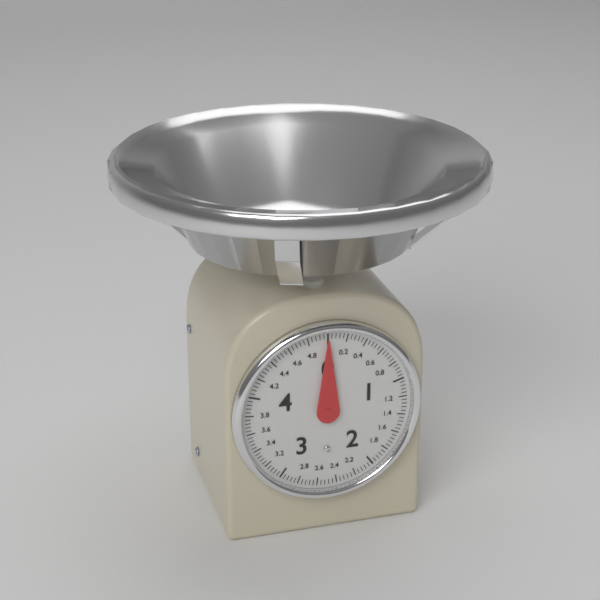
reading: 0.00 kg
